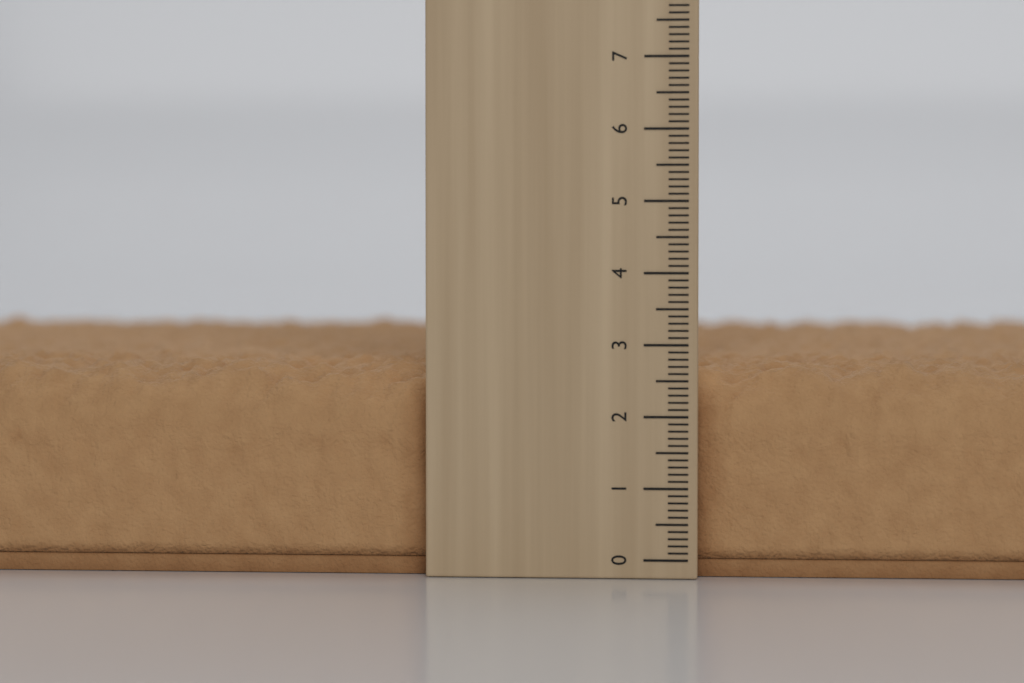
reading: 2.8 cm
